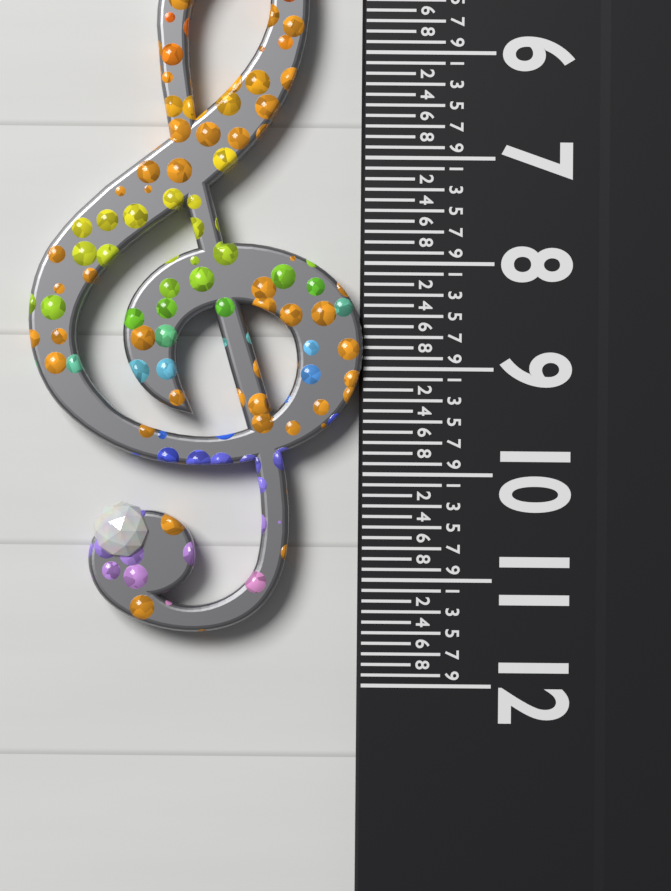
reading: 11.5 cm
